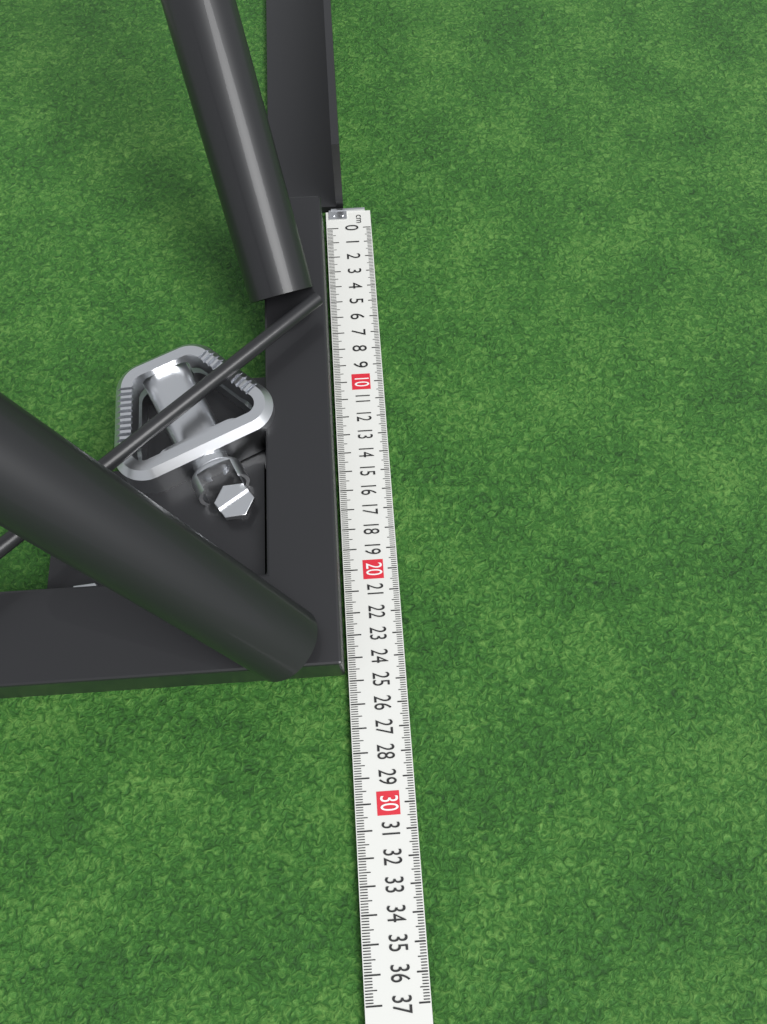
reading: 24.7 cm
